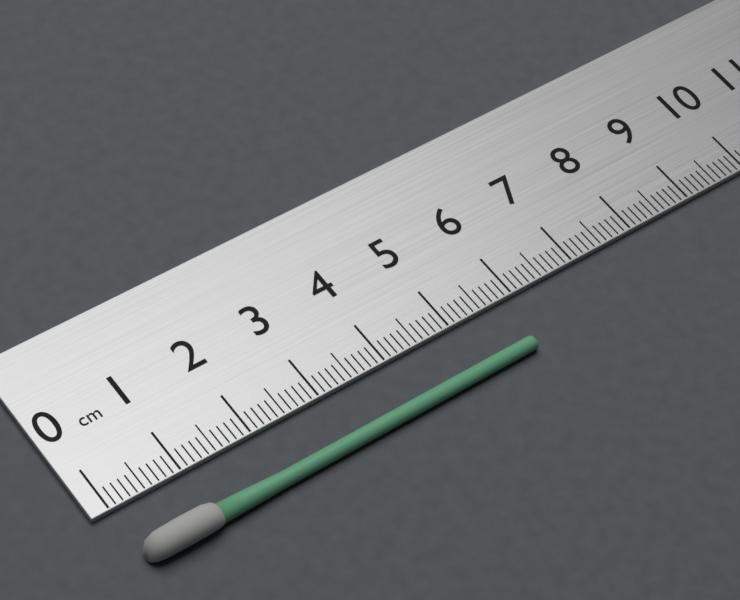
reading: 5.8 cm
